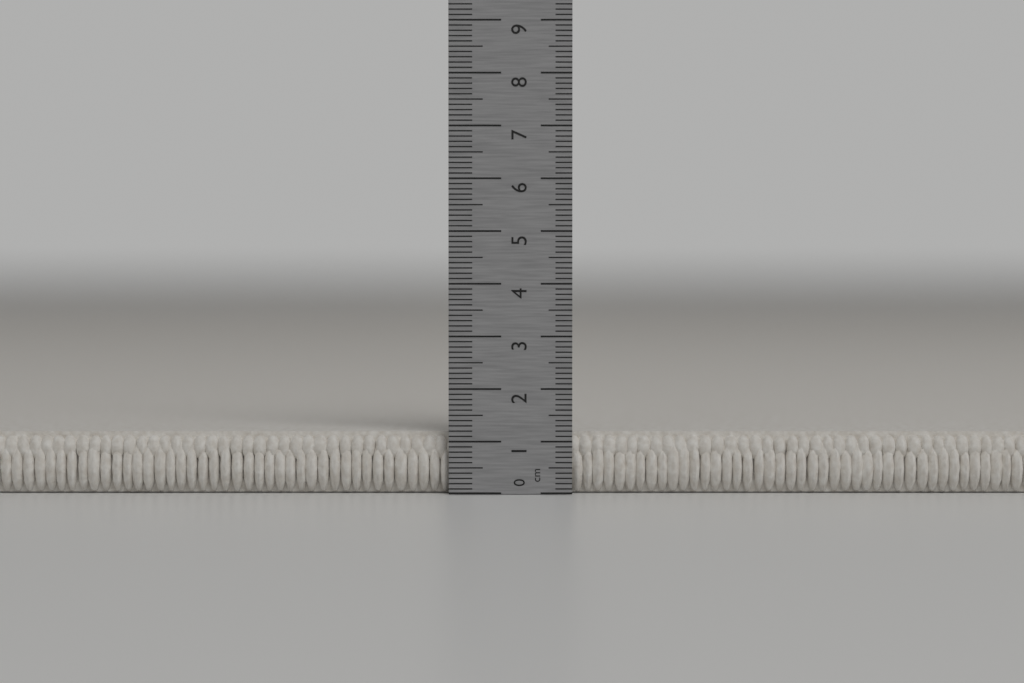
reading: 1.2 cm
